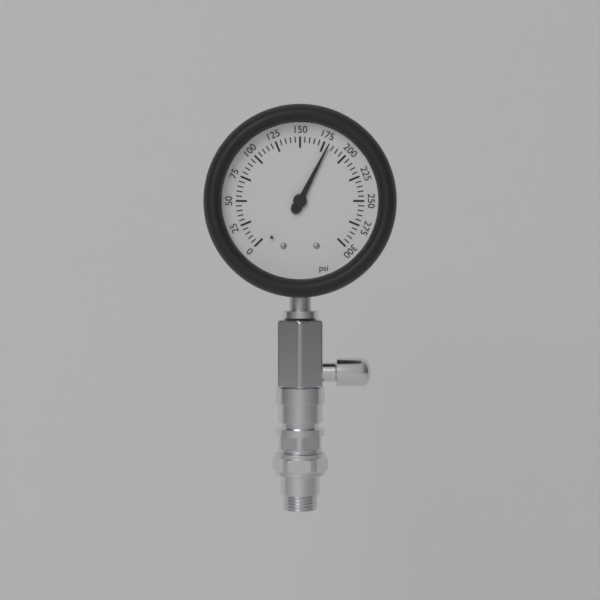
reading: 180 psi
